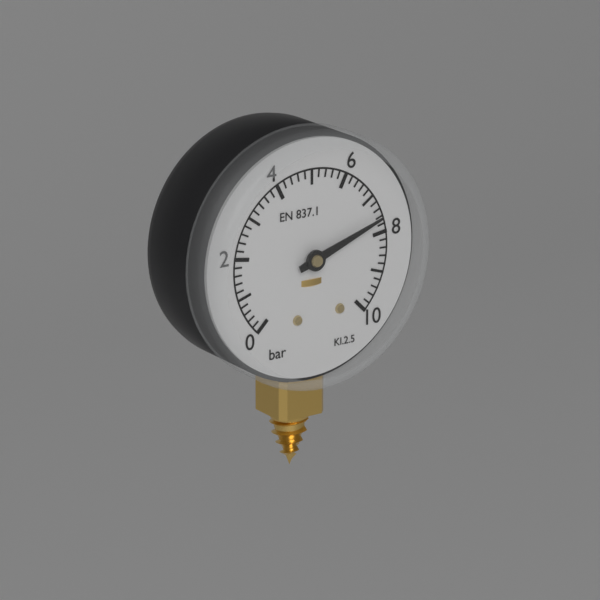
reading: 7.6 bar
